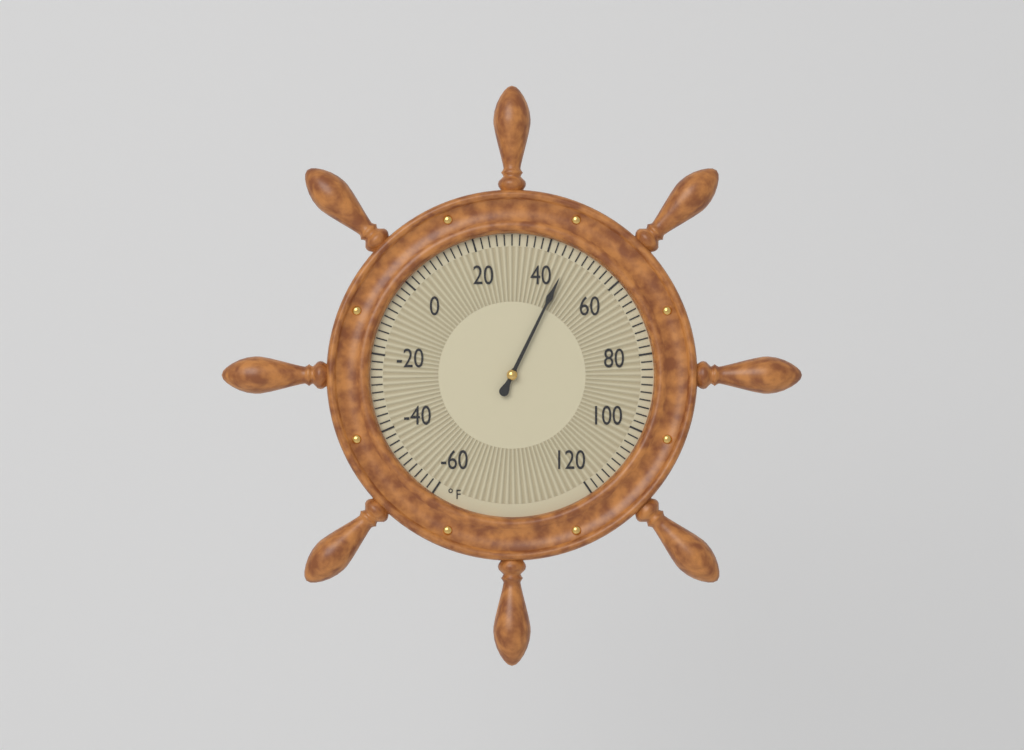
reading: 46 °F
